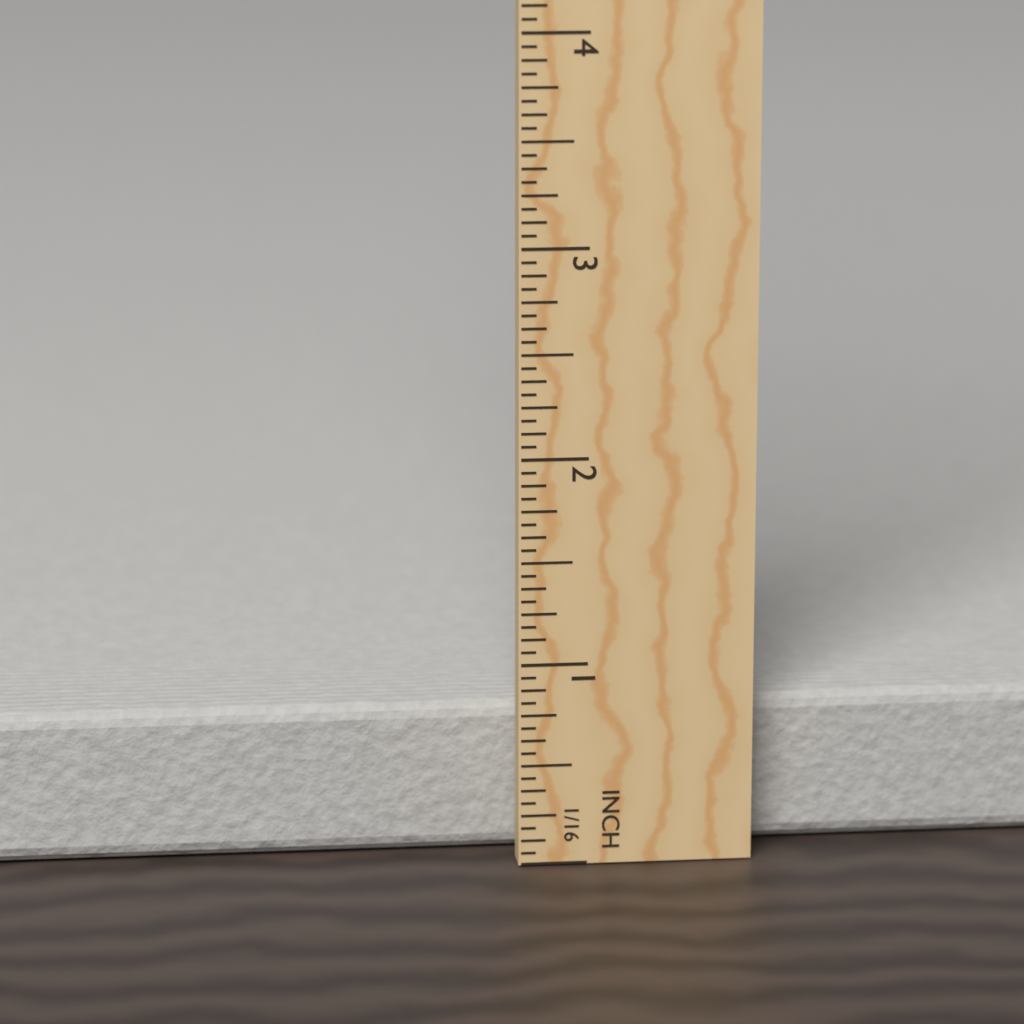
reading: 0.7500 in
